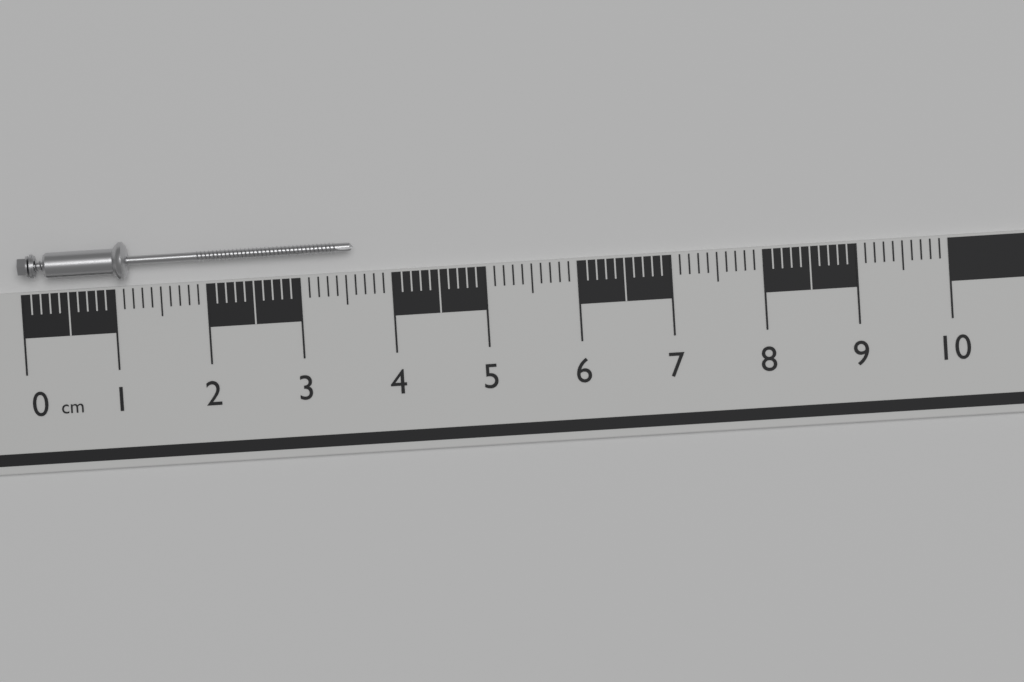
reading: 3.6 cm
